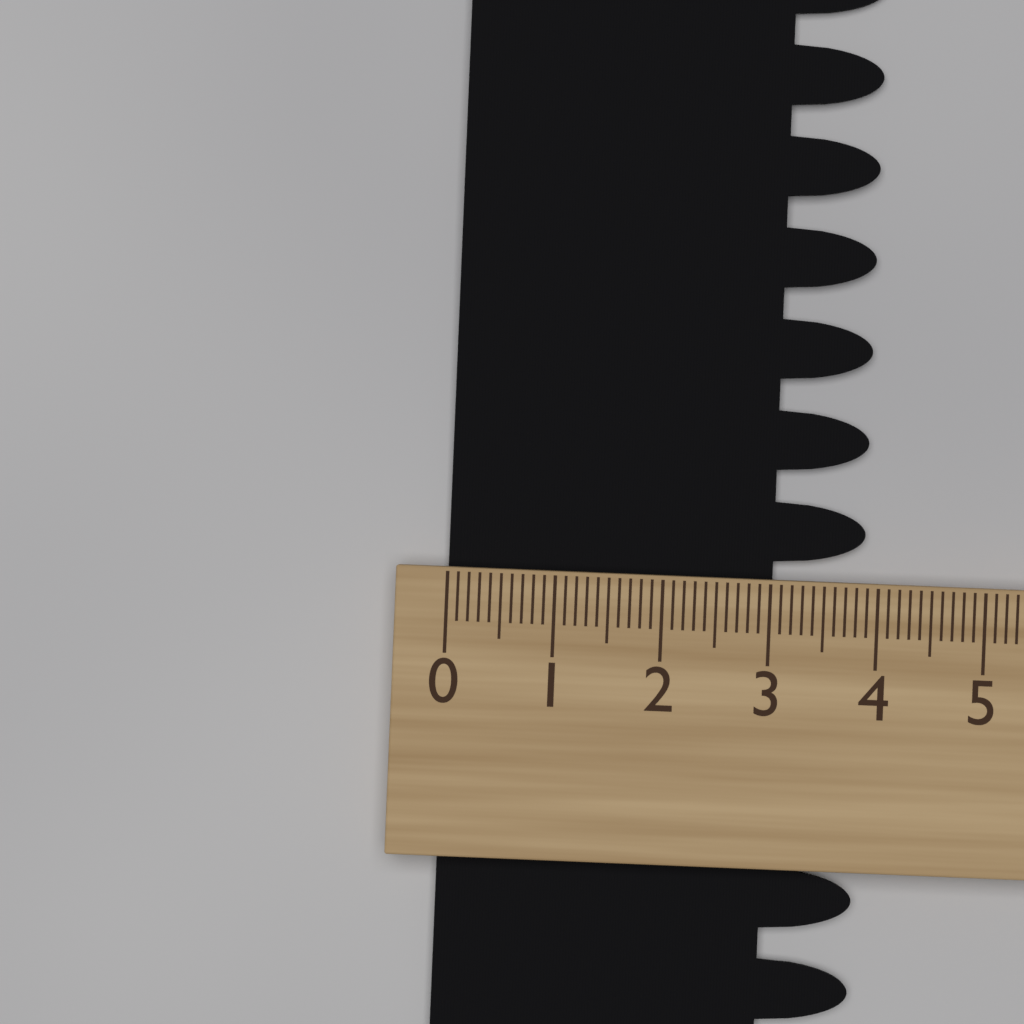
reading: 3.9 (no unit)
